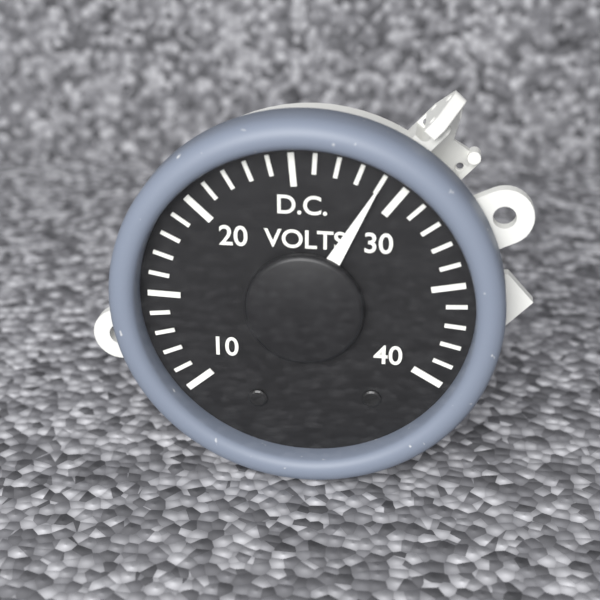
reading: 29 V
